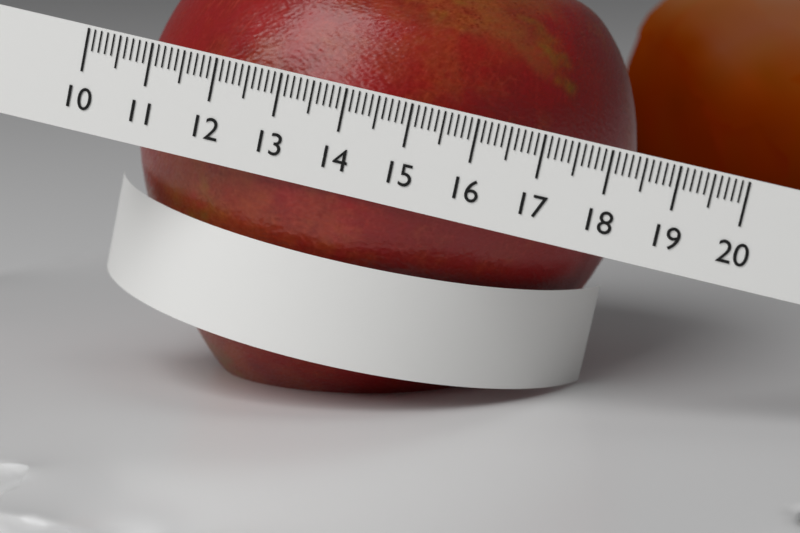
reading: 18.2 (no unit)
